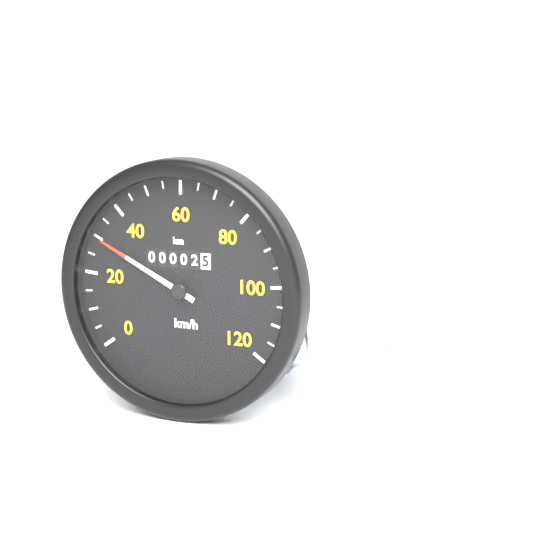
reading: 30 km/h
